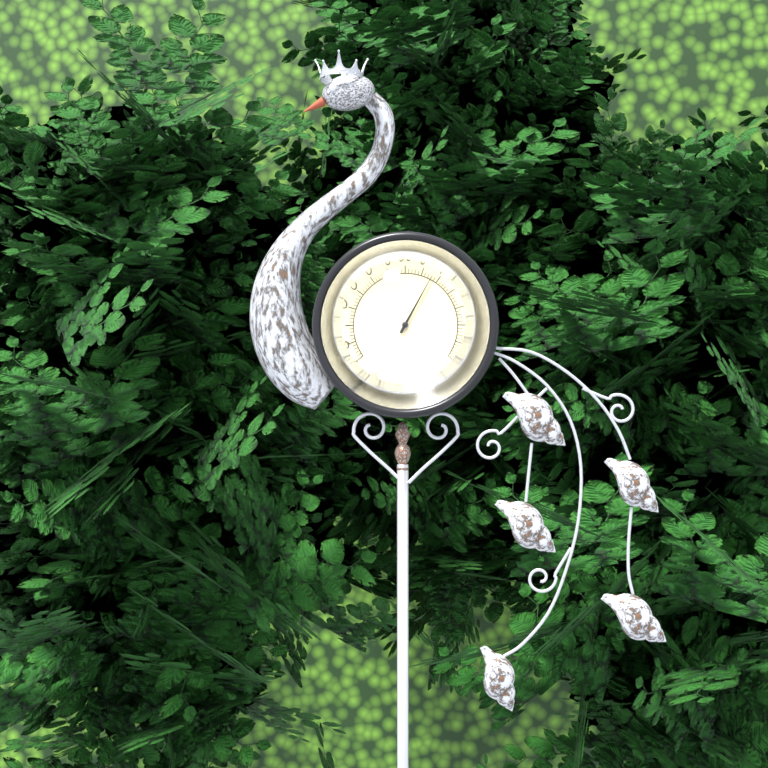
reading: 66 °F
